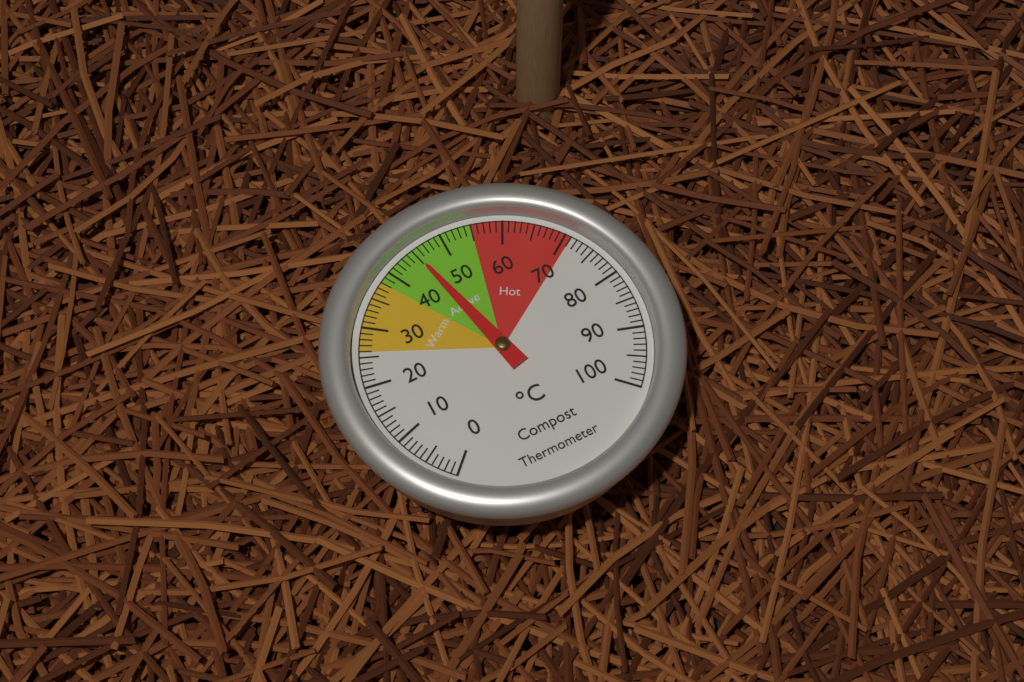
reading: 45 °C
